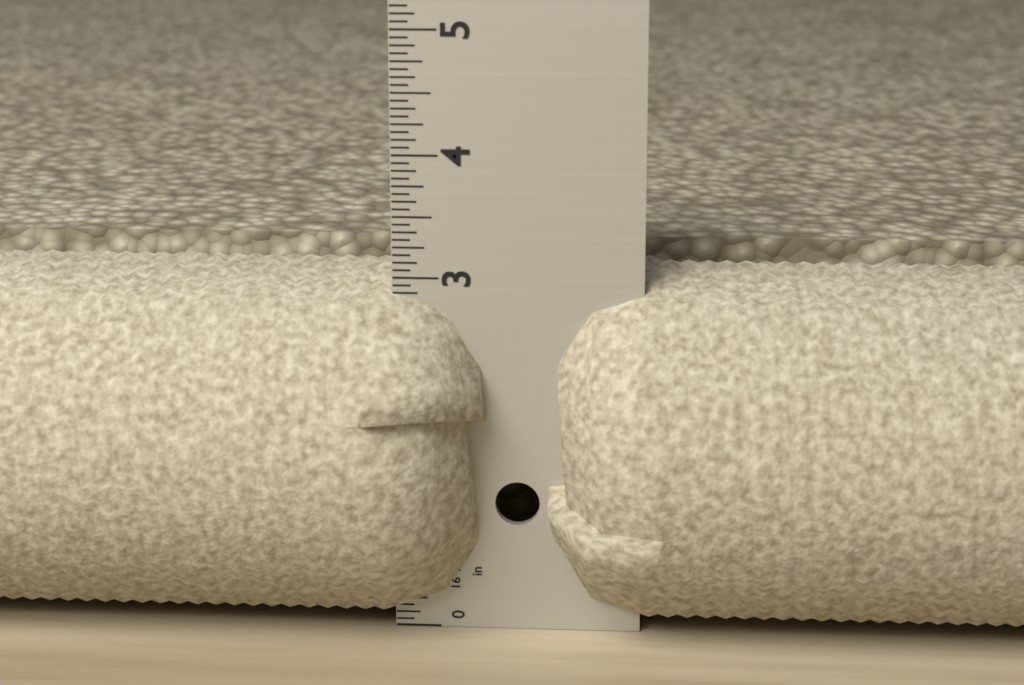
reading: 3.0625 in
